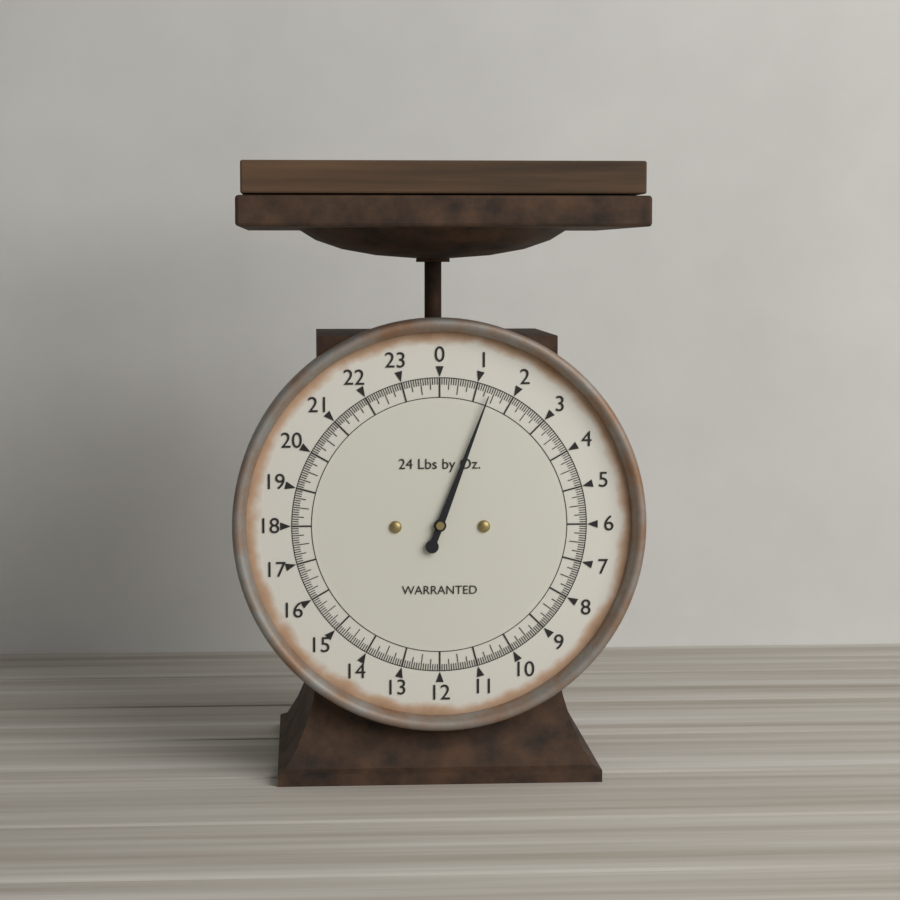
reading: 1.3750 lb
